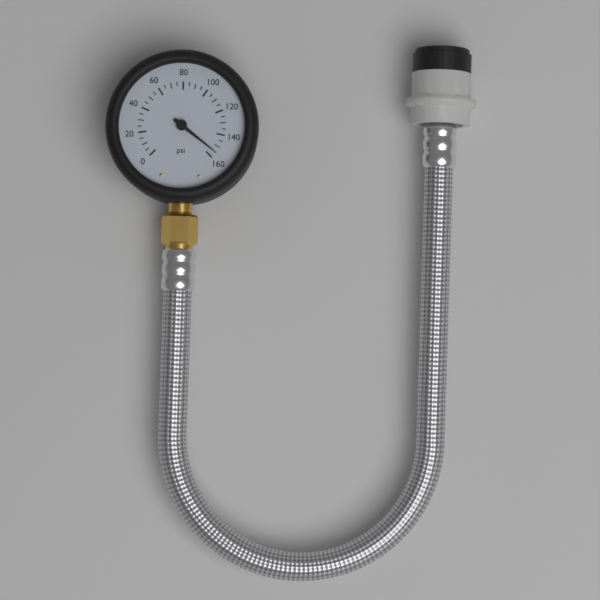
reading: 155 psi
